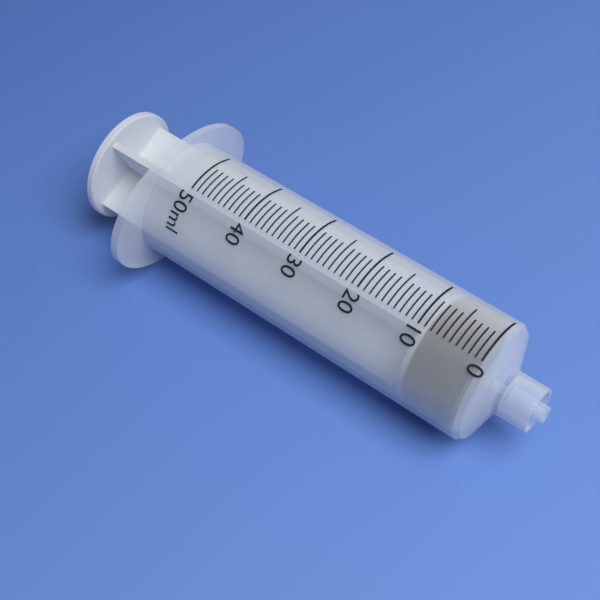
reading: 2 ml
